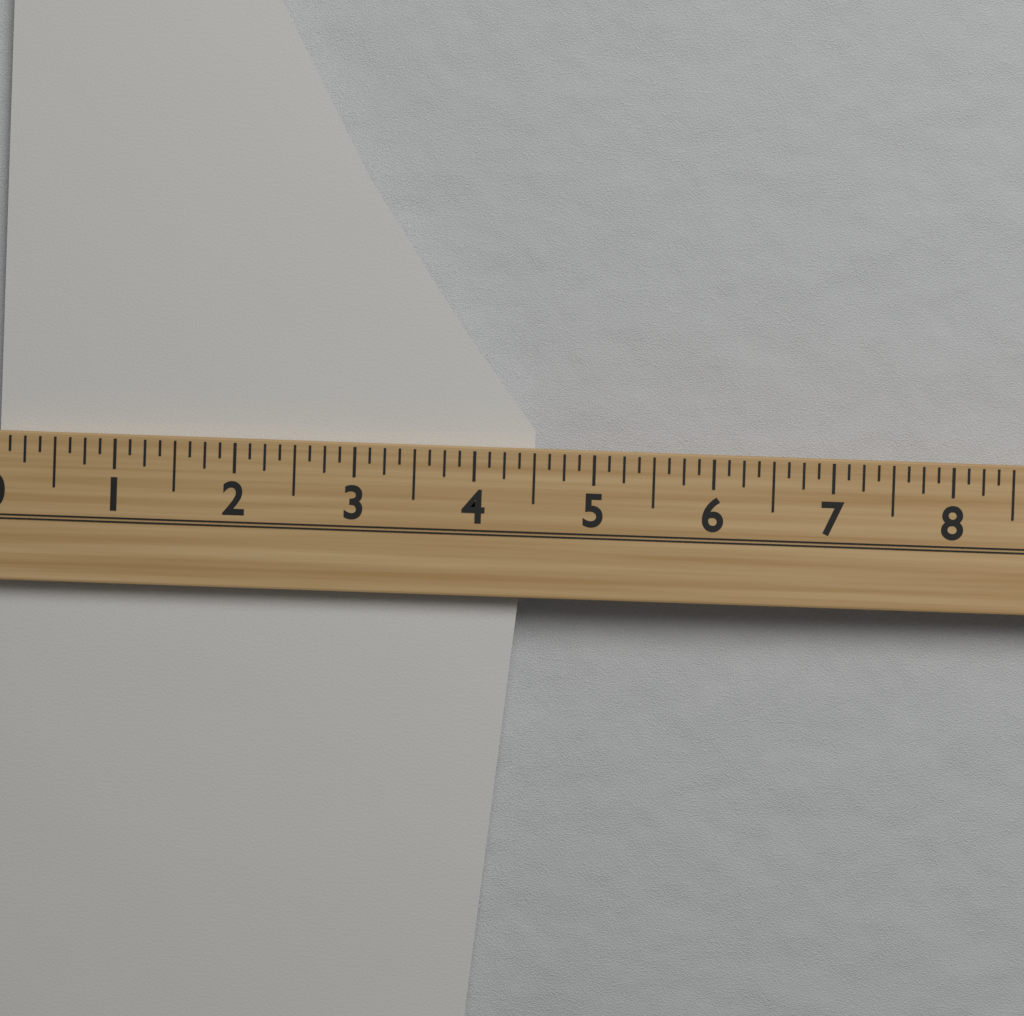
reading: 4.500 (no unit)
